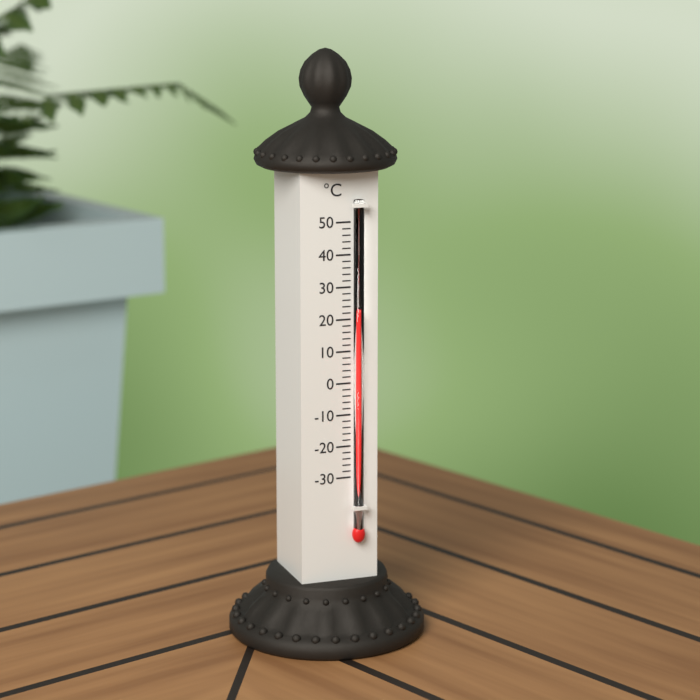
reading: 22 °C
